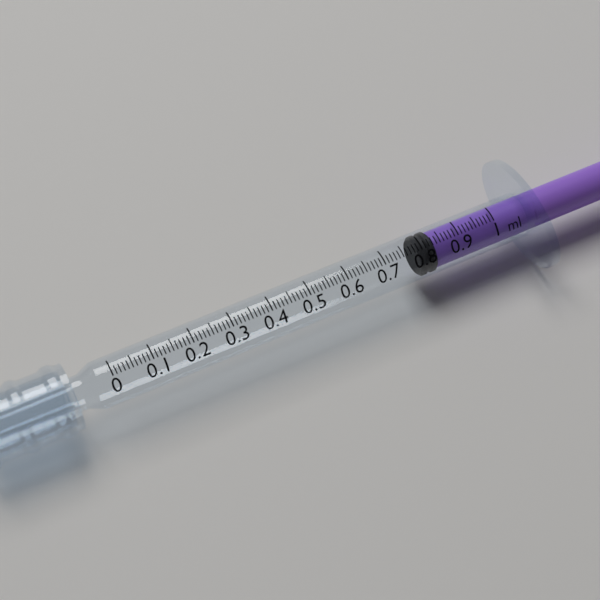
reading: 0.79 ml
